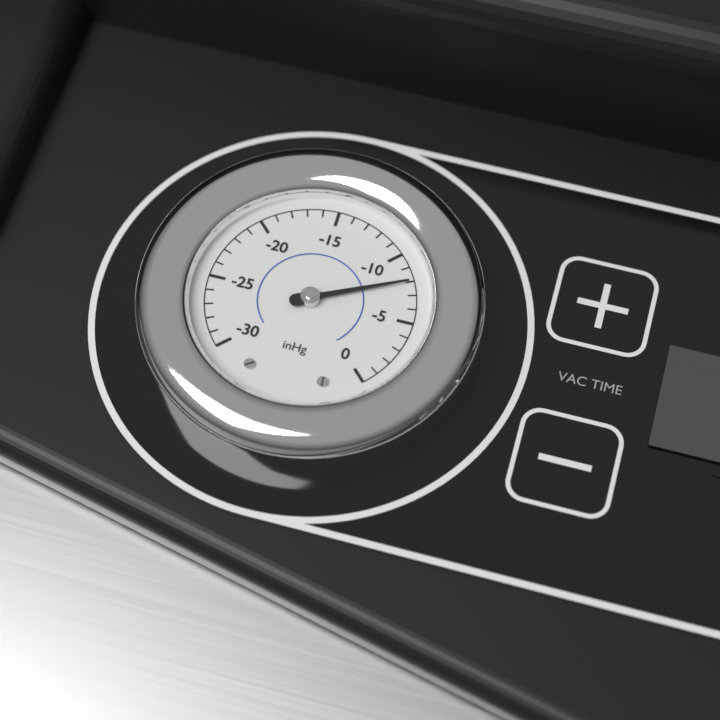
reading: -8 inHg
